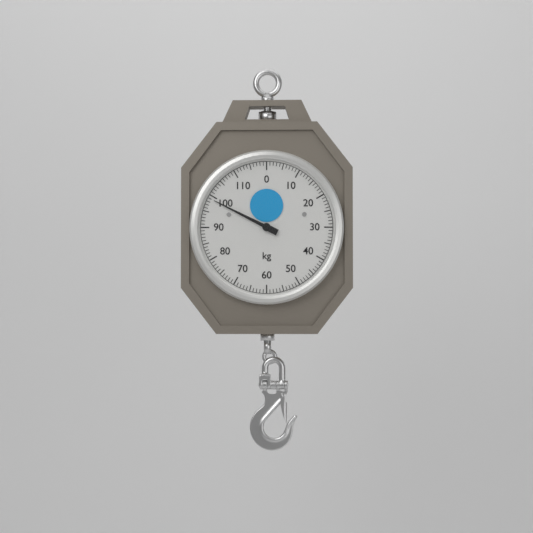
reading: 99 kg
